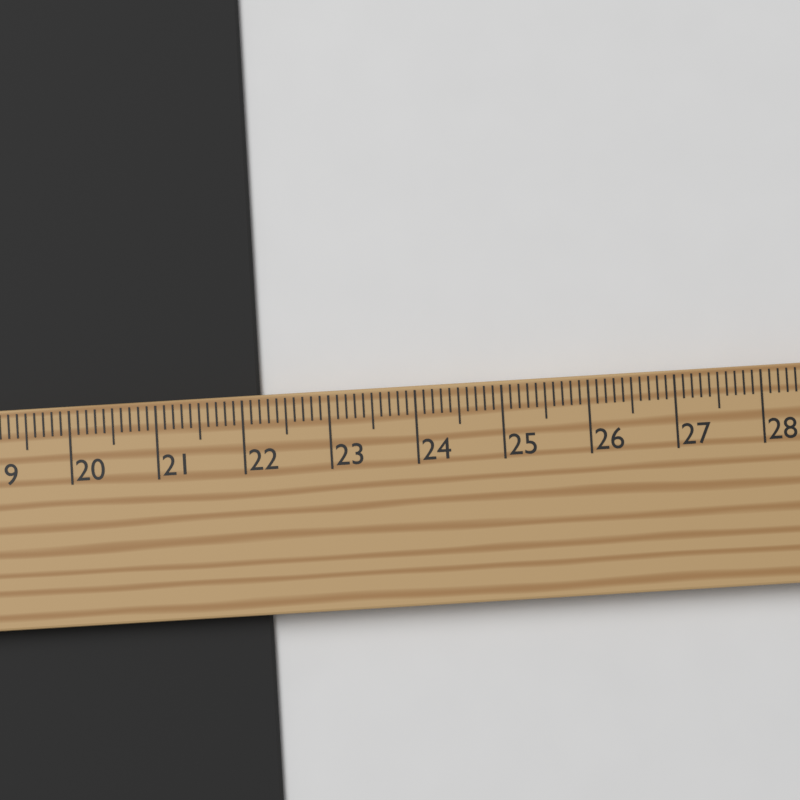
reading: 22.2 cm
